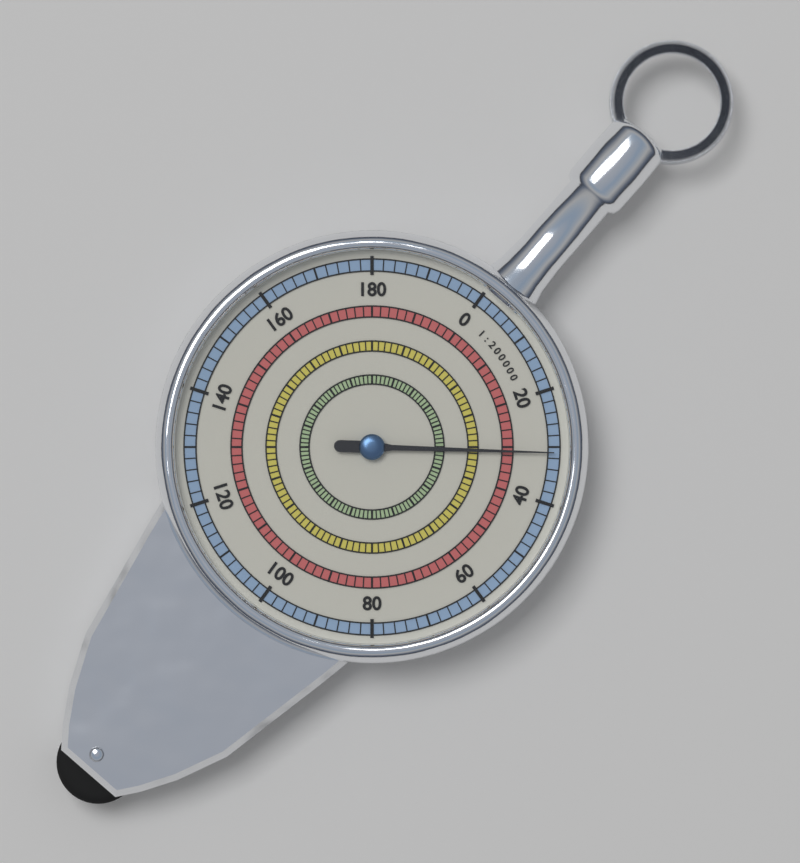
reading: 31 (no unit)
